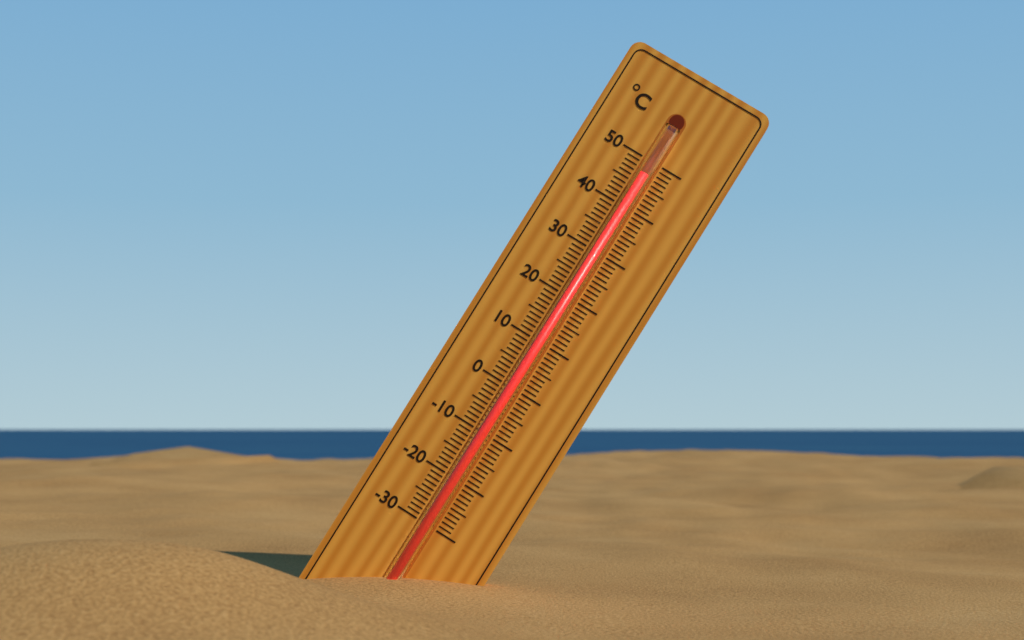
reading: 47 °C
